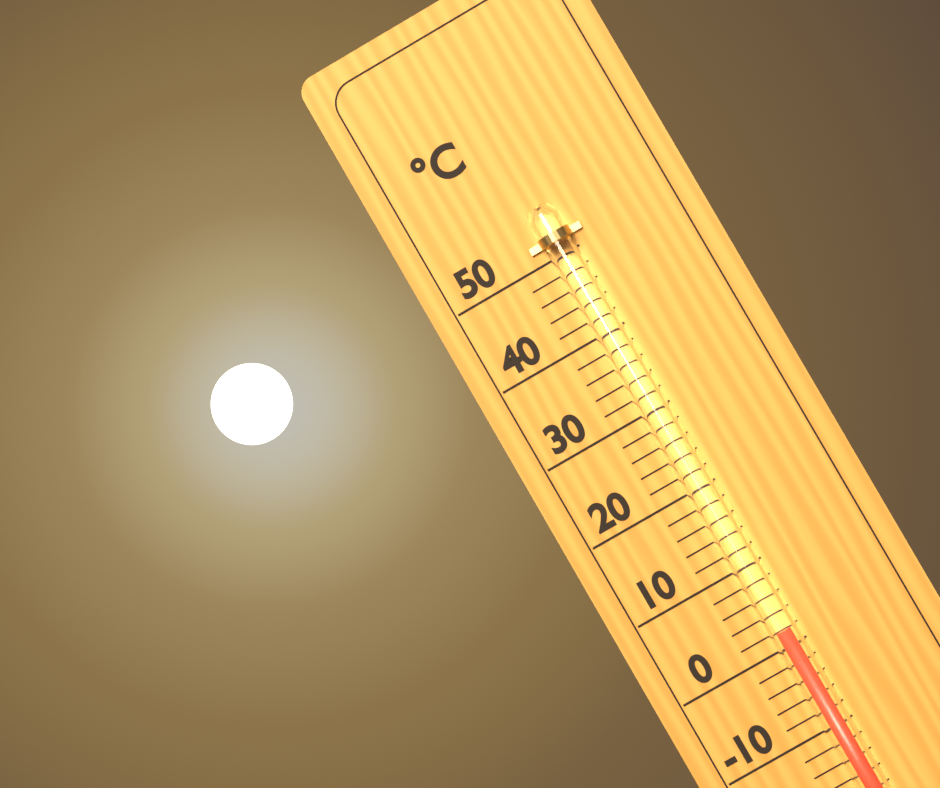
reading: 2 °C
